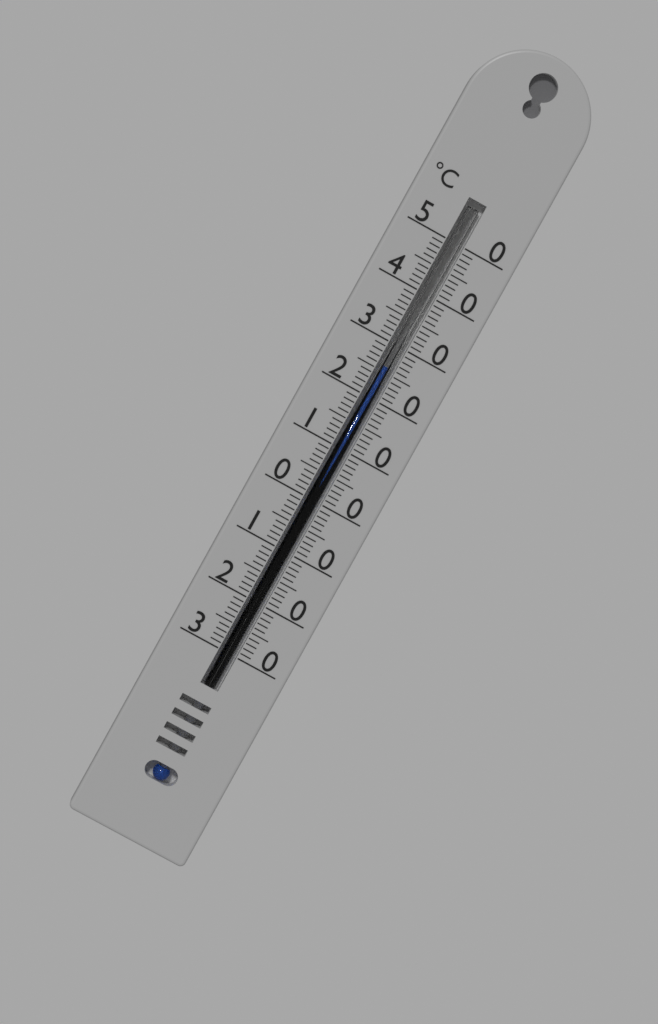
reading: 26 °C
